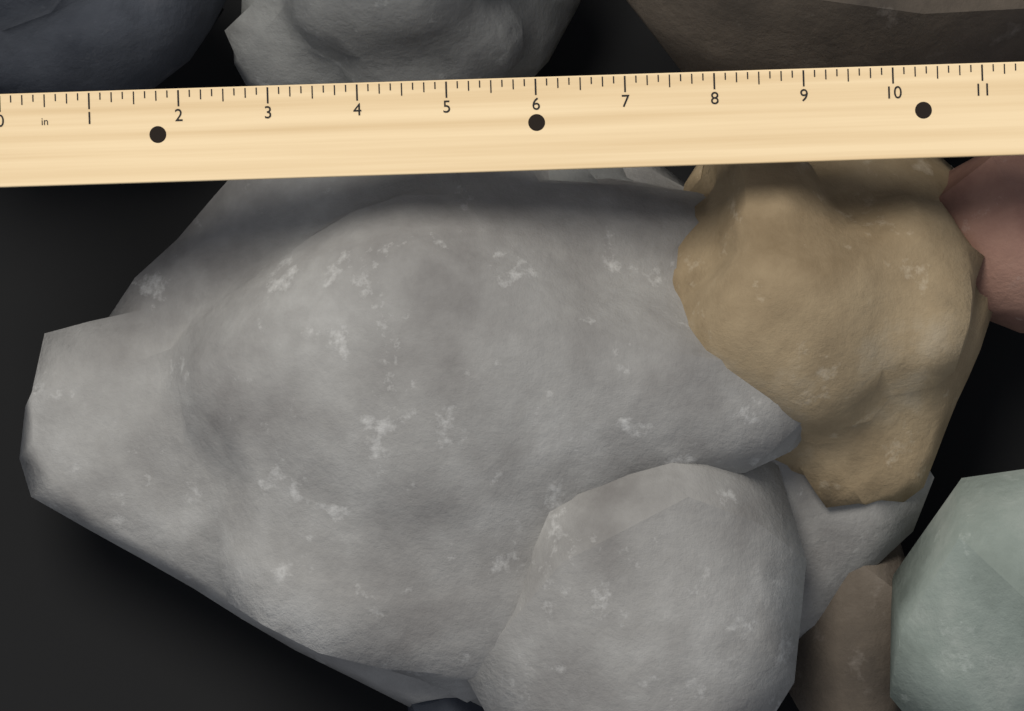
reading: 10.500 in
